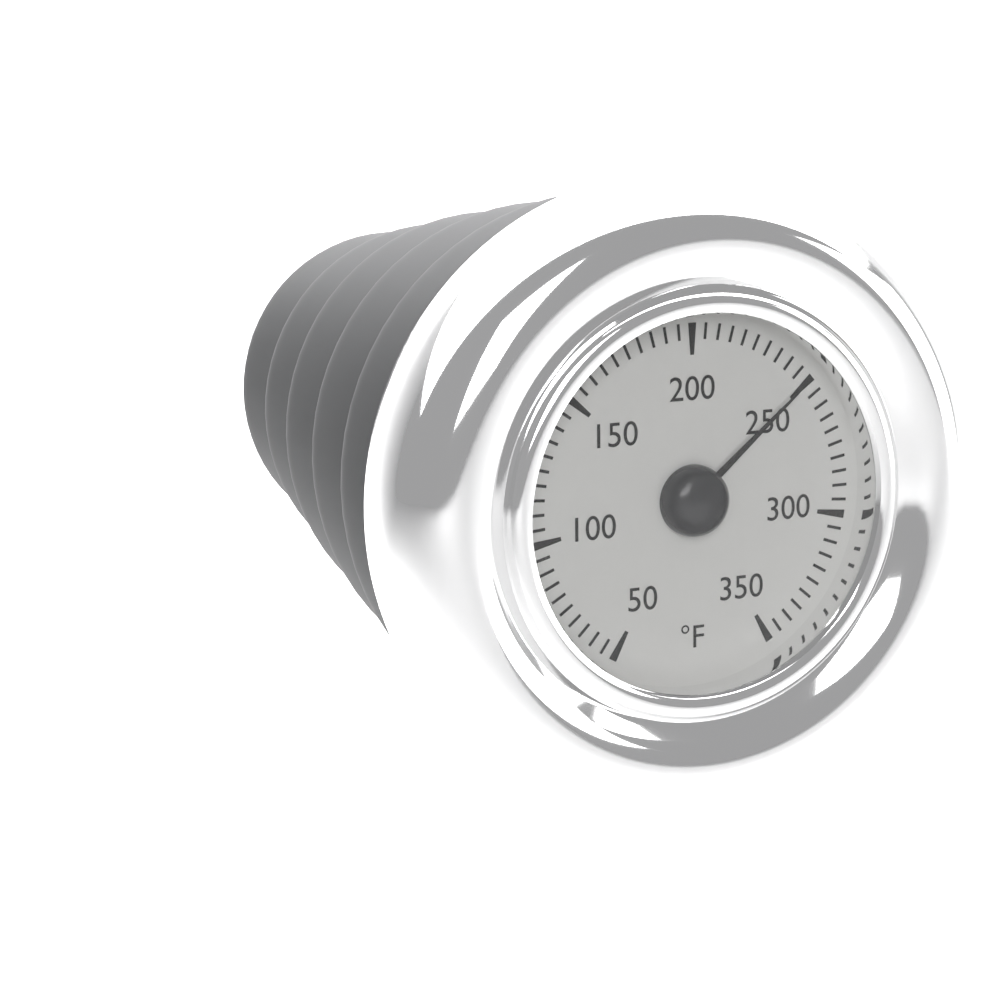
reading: 250 °F
